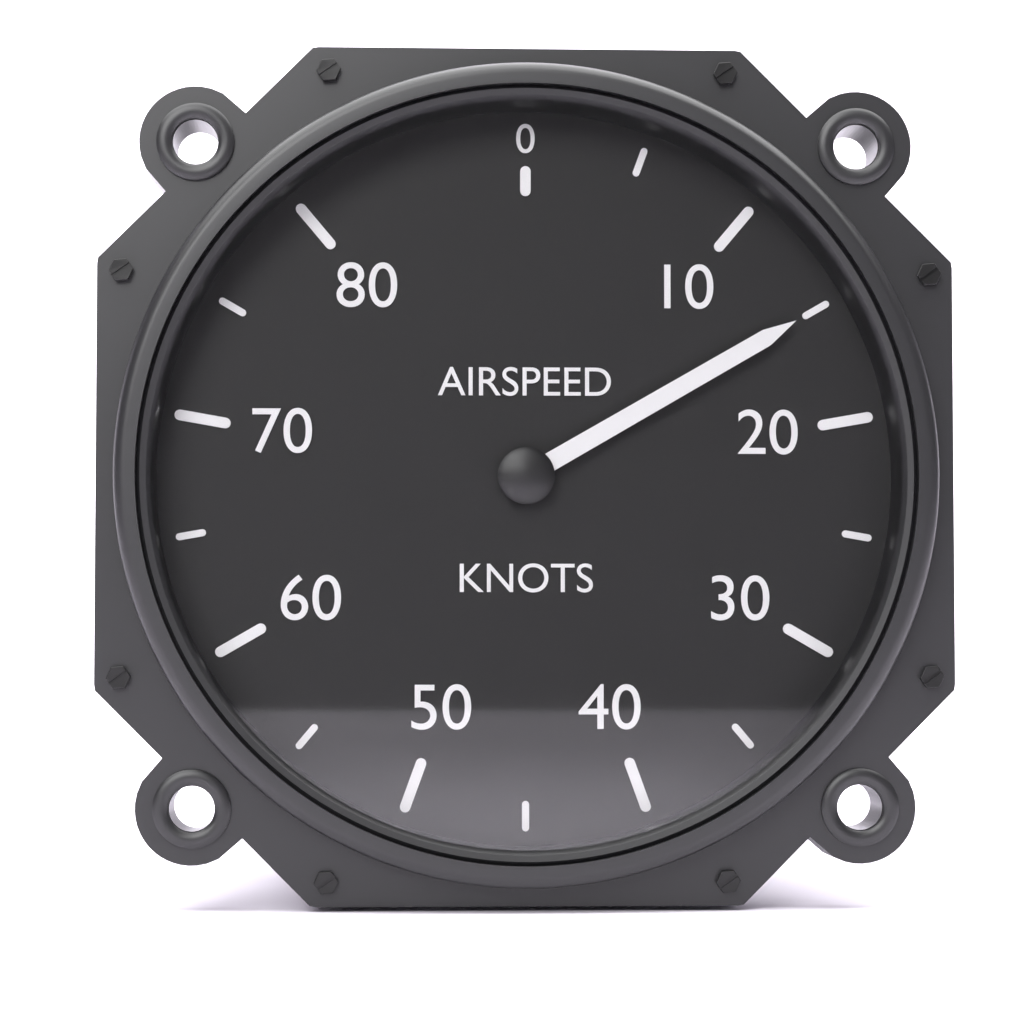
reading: 15 knots
